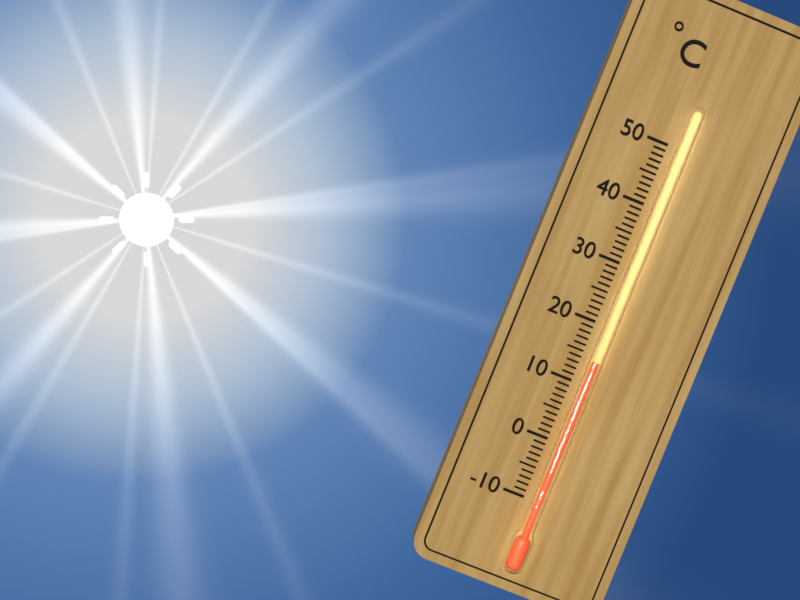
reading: 14 °C
